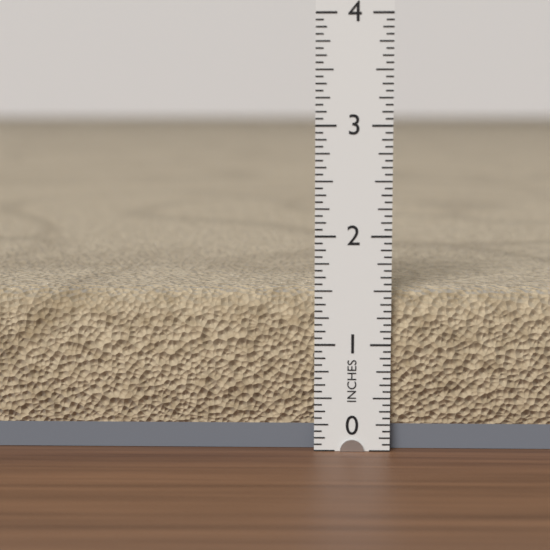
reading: 1.5000 in
